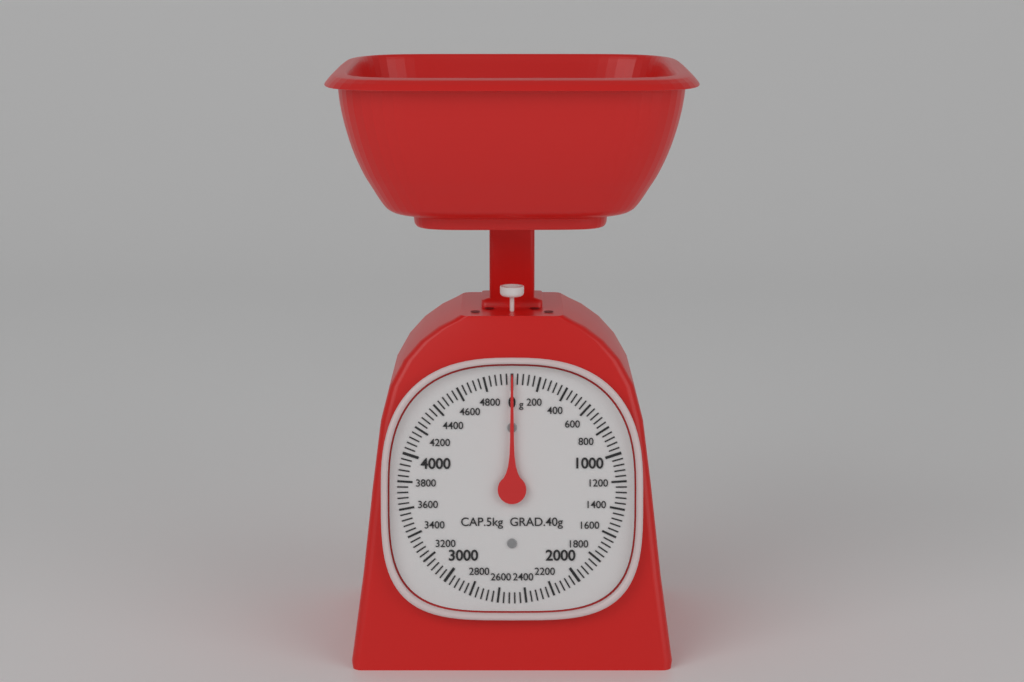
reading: 0 g
